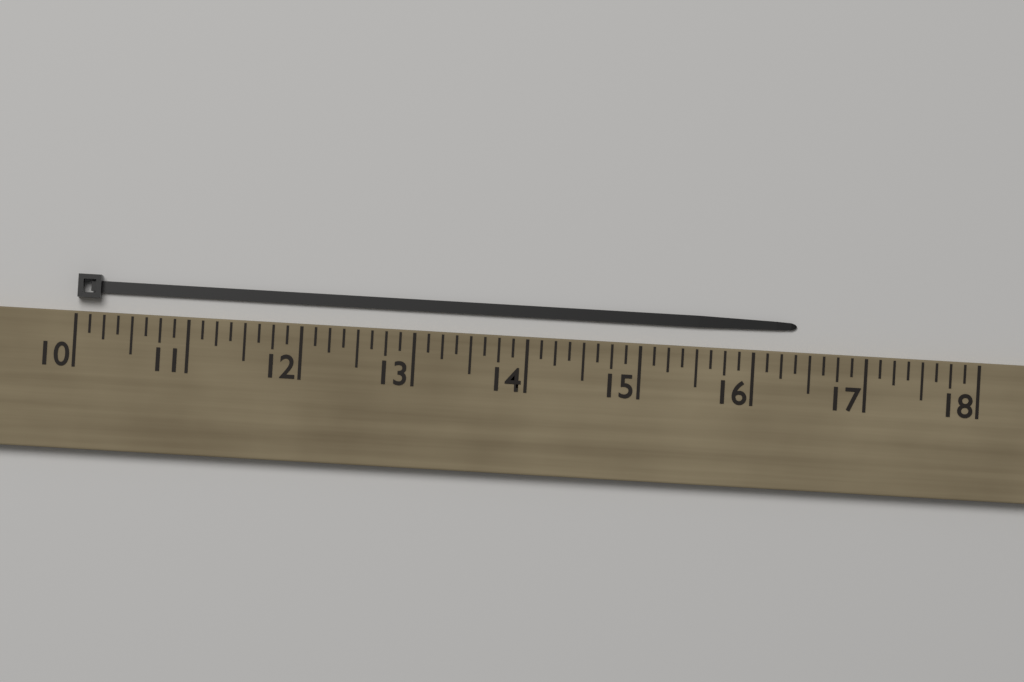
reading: 16.375 (no unit)
